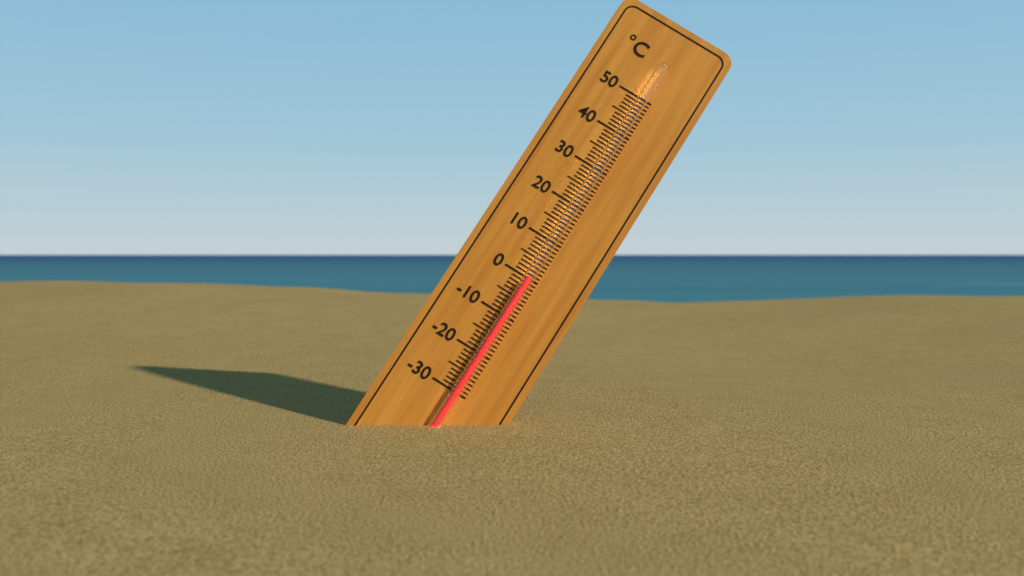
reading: 0 °C
